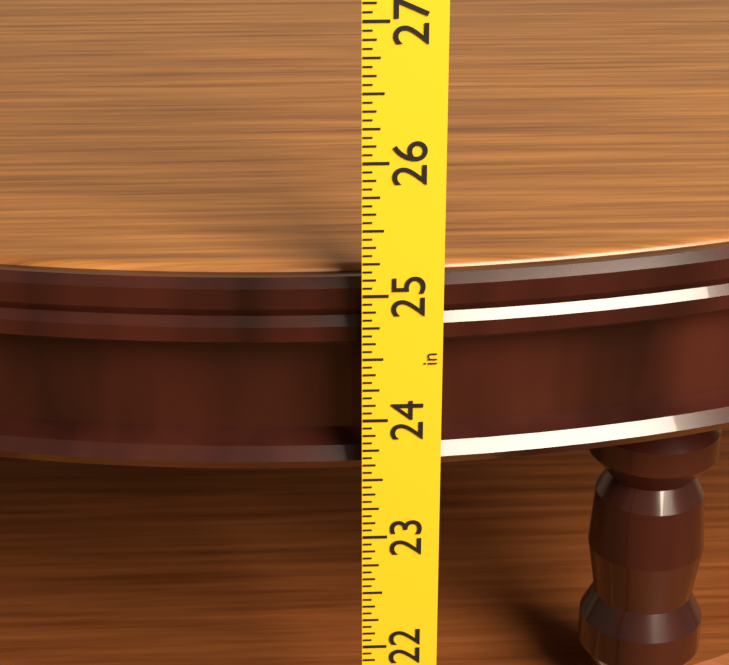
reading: 25.0625 in
